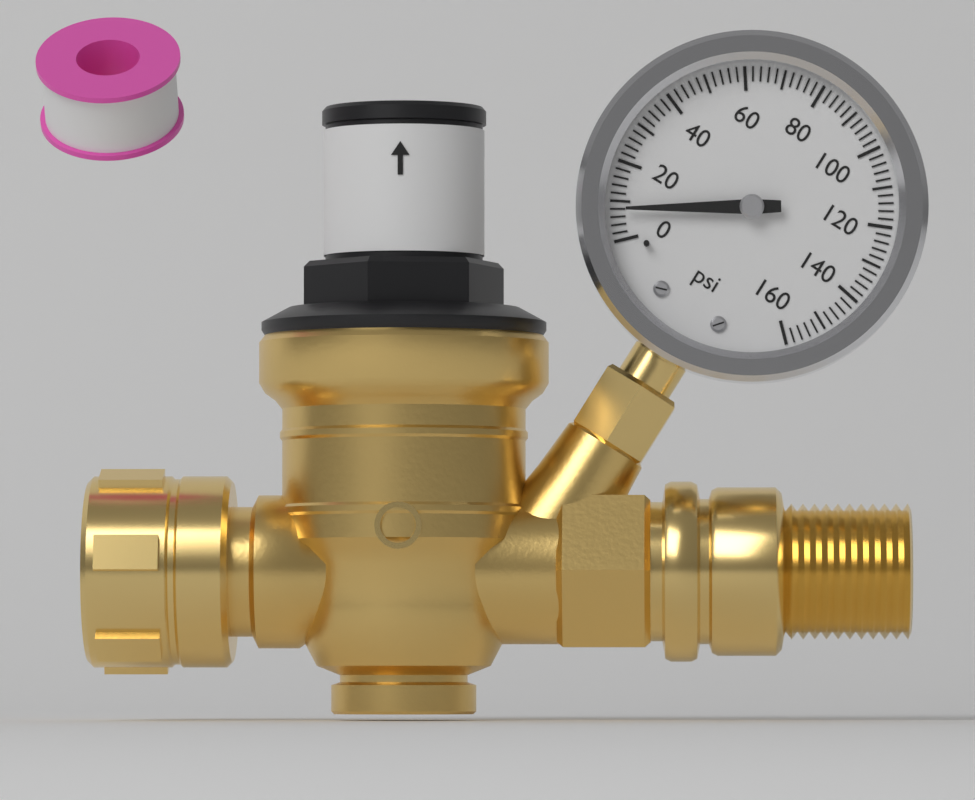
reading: 8 psi
